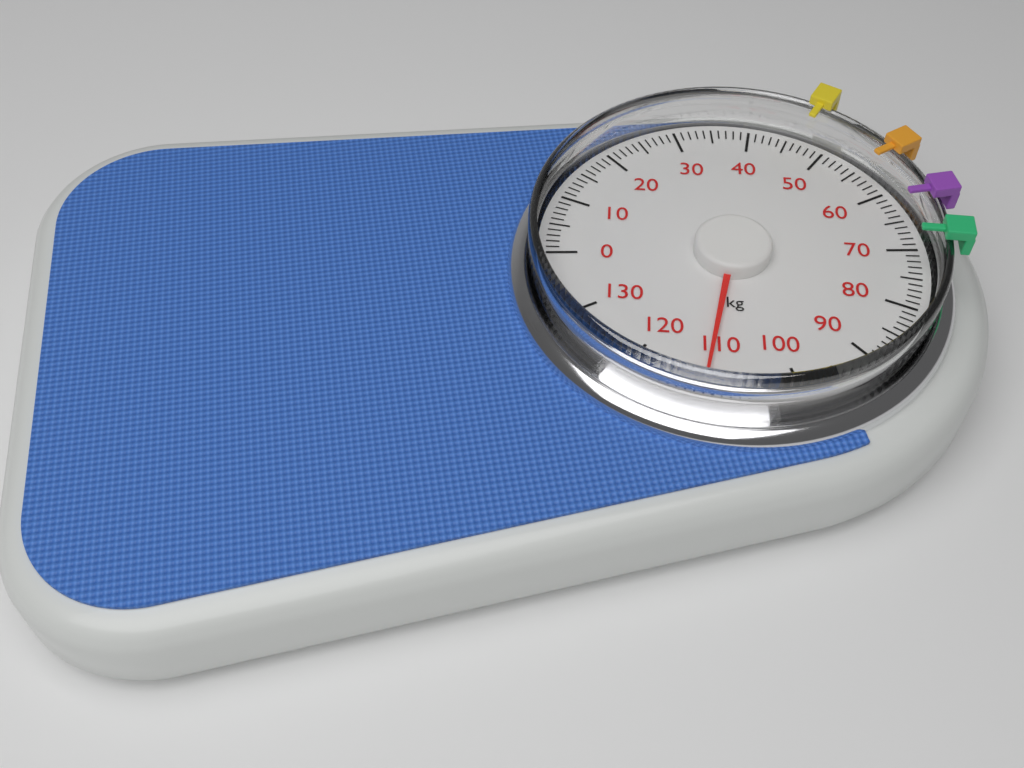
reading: 111 kg
